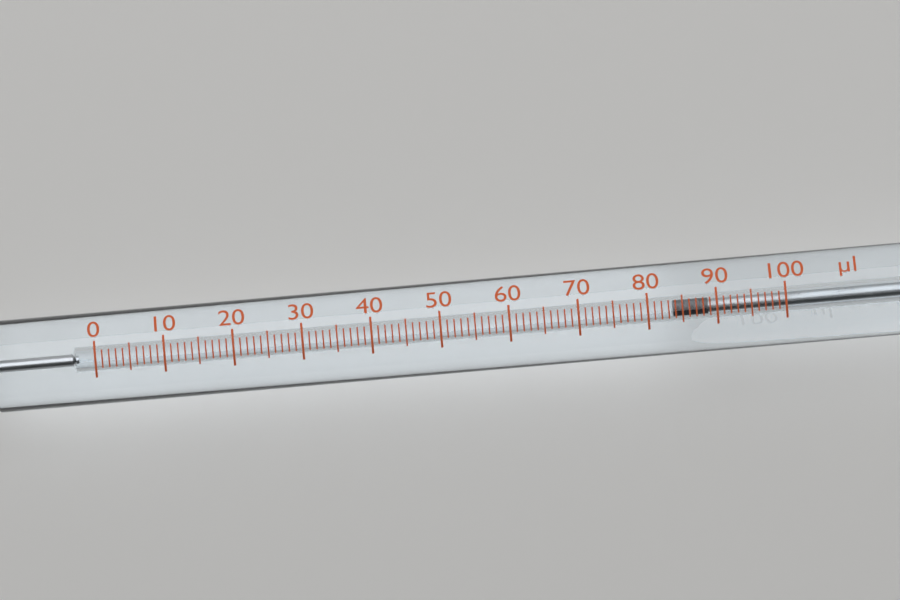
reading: 84 µl
